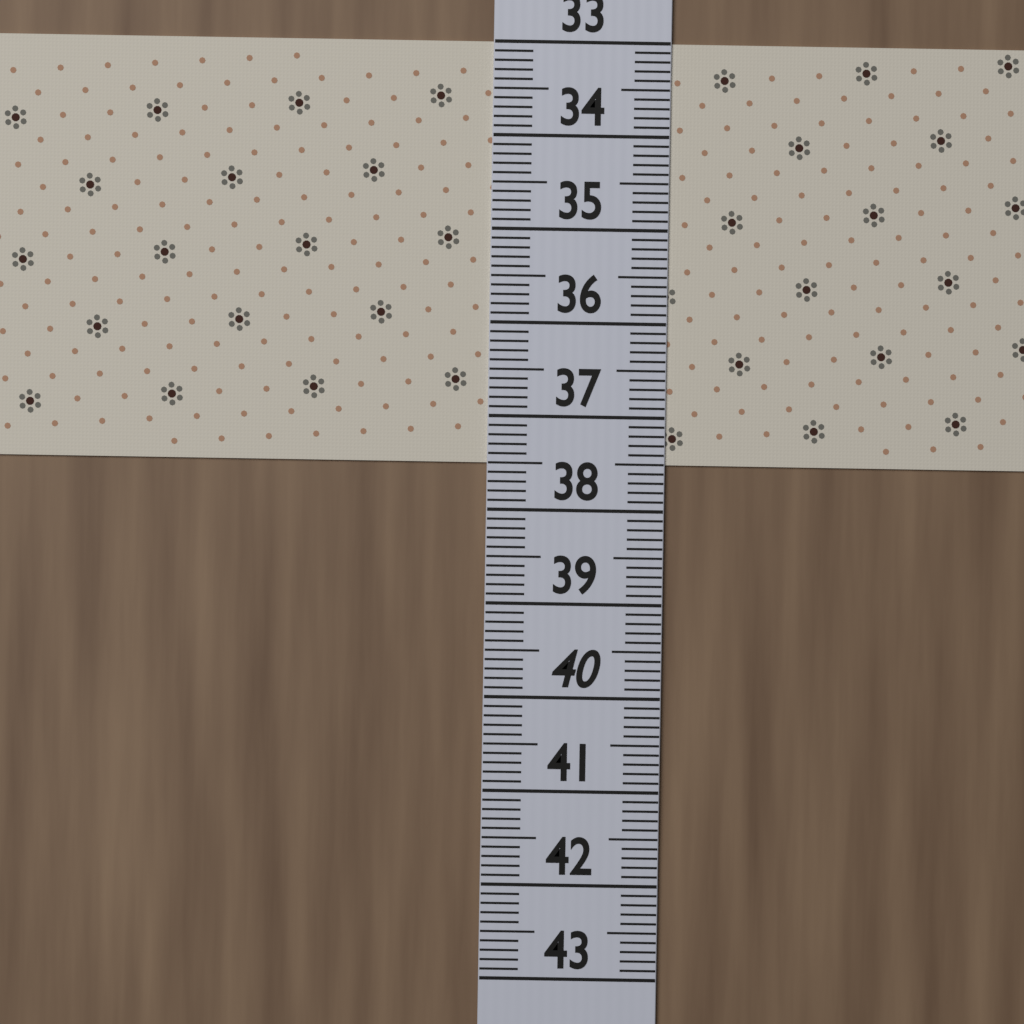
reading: 37.5 (no unit)
